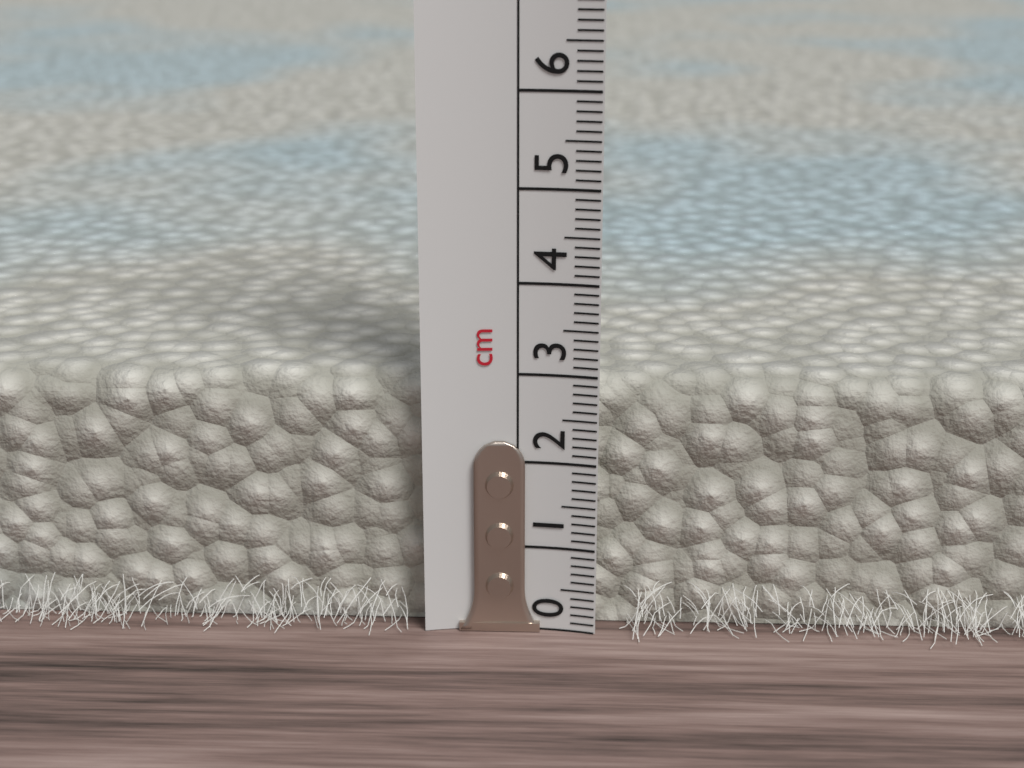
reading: 2.9 cm
